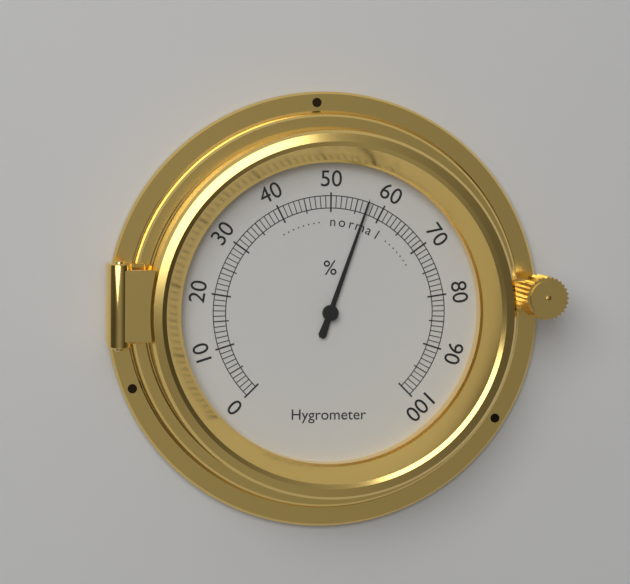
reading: 57 %
